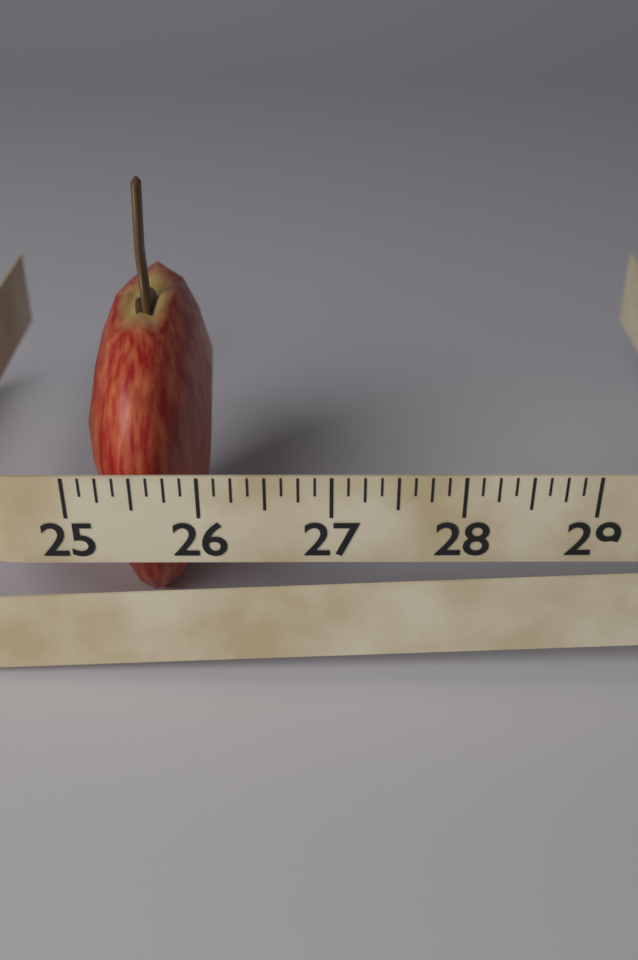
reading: 26.000 (no unit)
